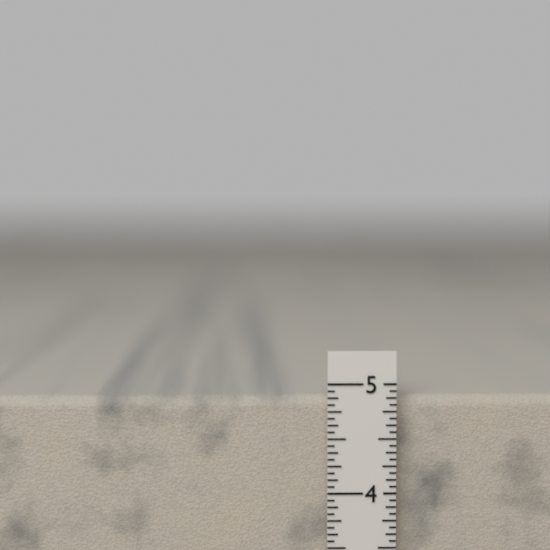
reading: 4.8750 in
